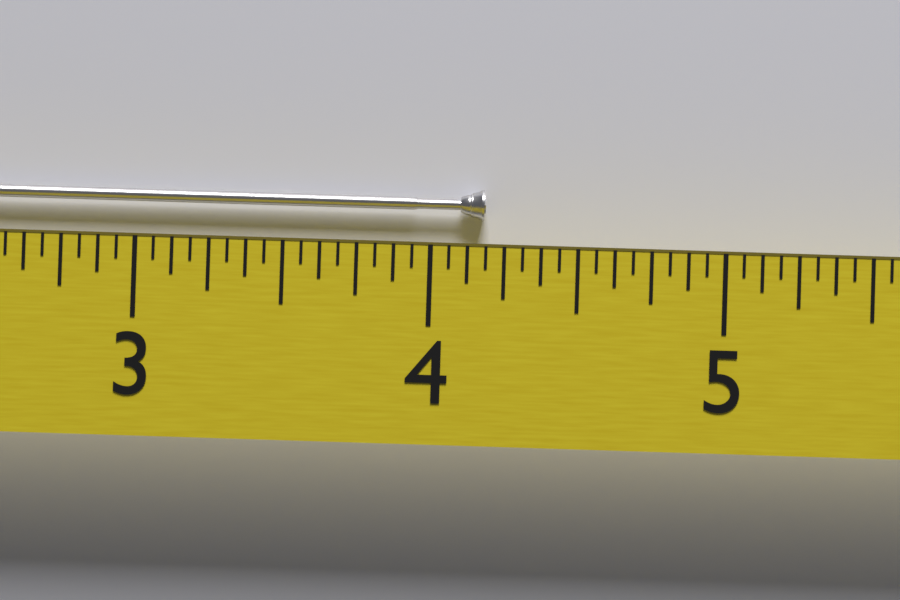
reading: 4.1875 (no unit)
